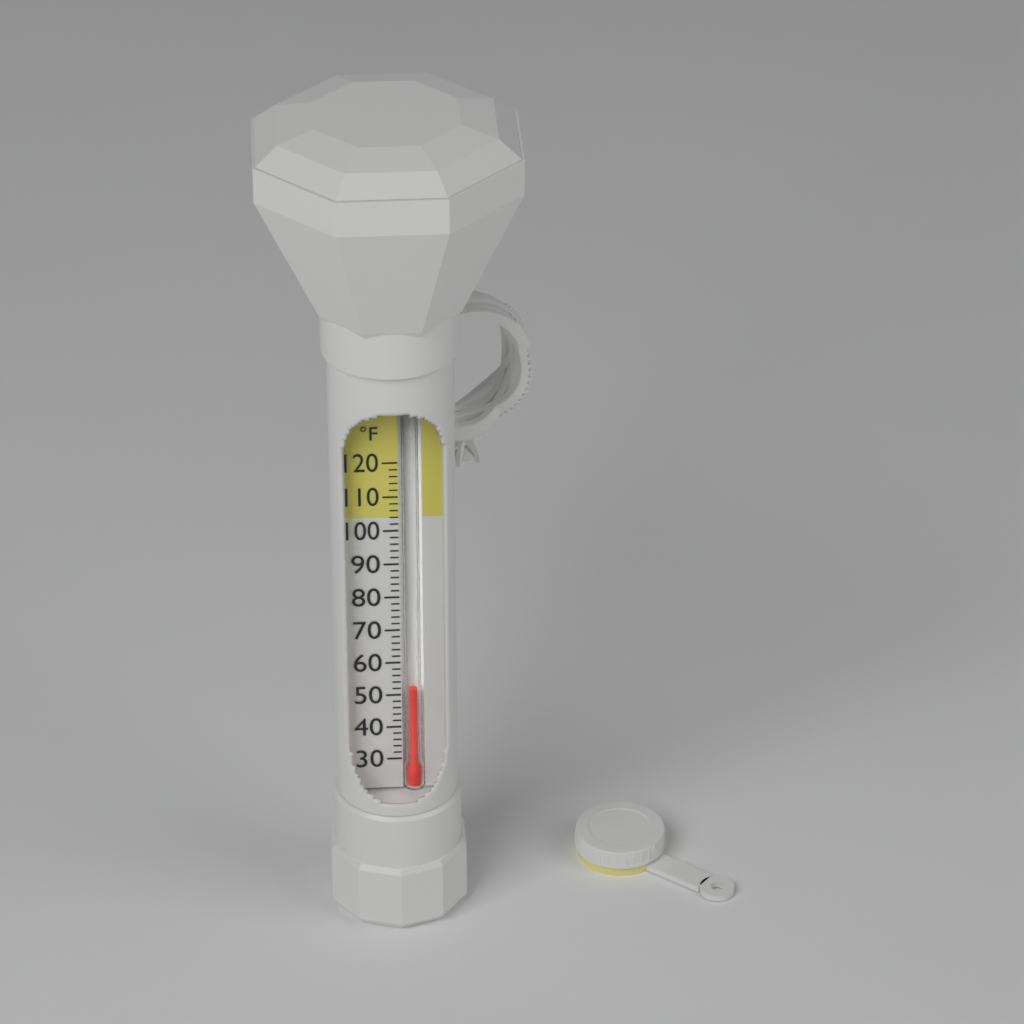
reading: 52 °F
